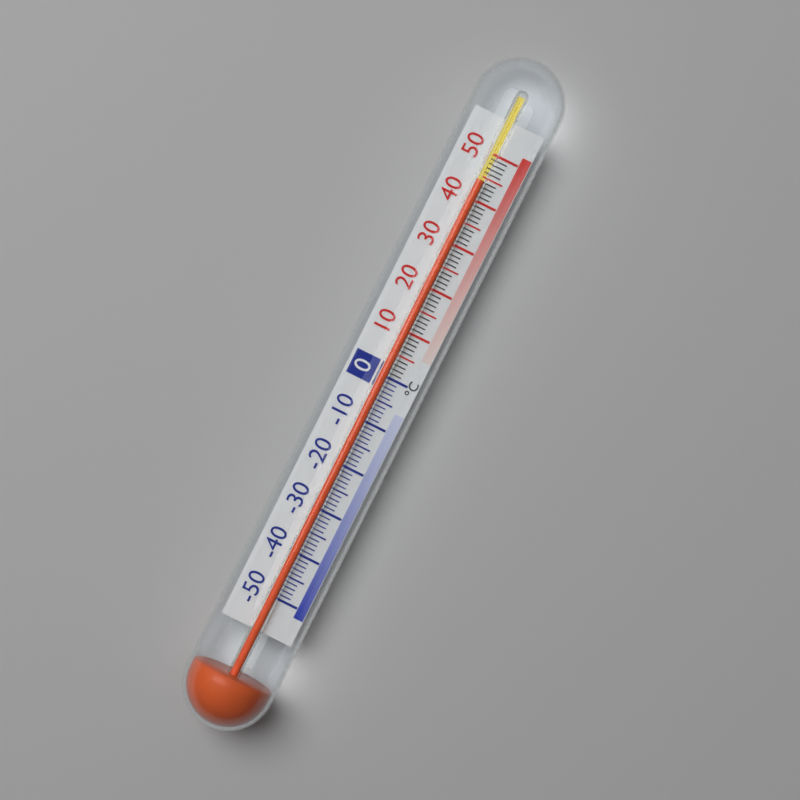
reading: 44 °C
